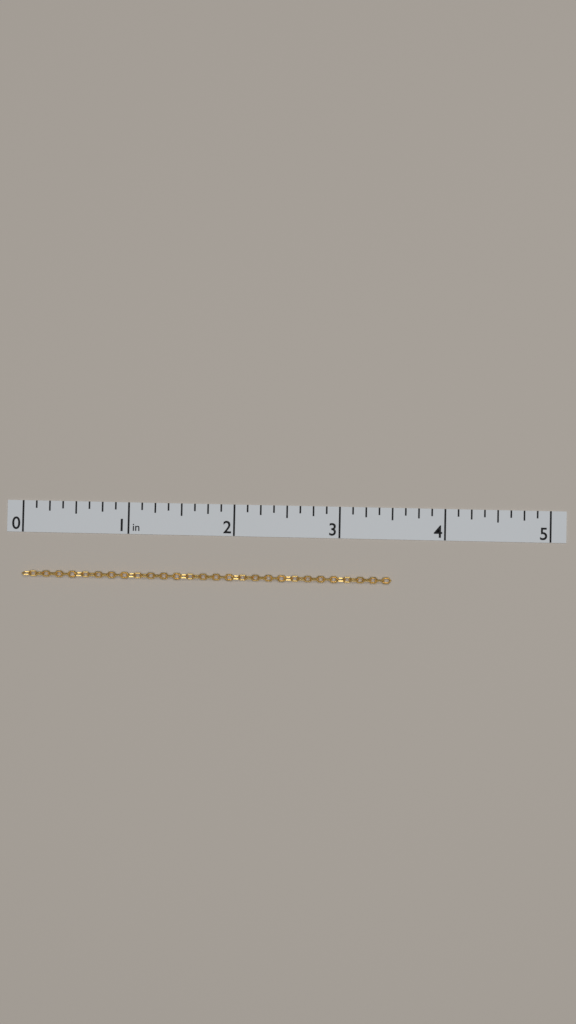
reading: 3.500 in
